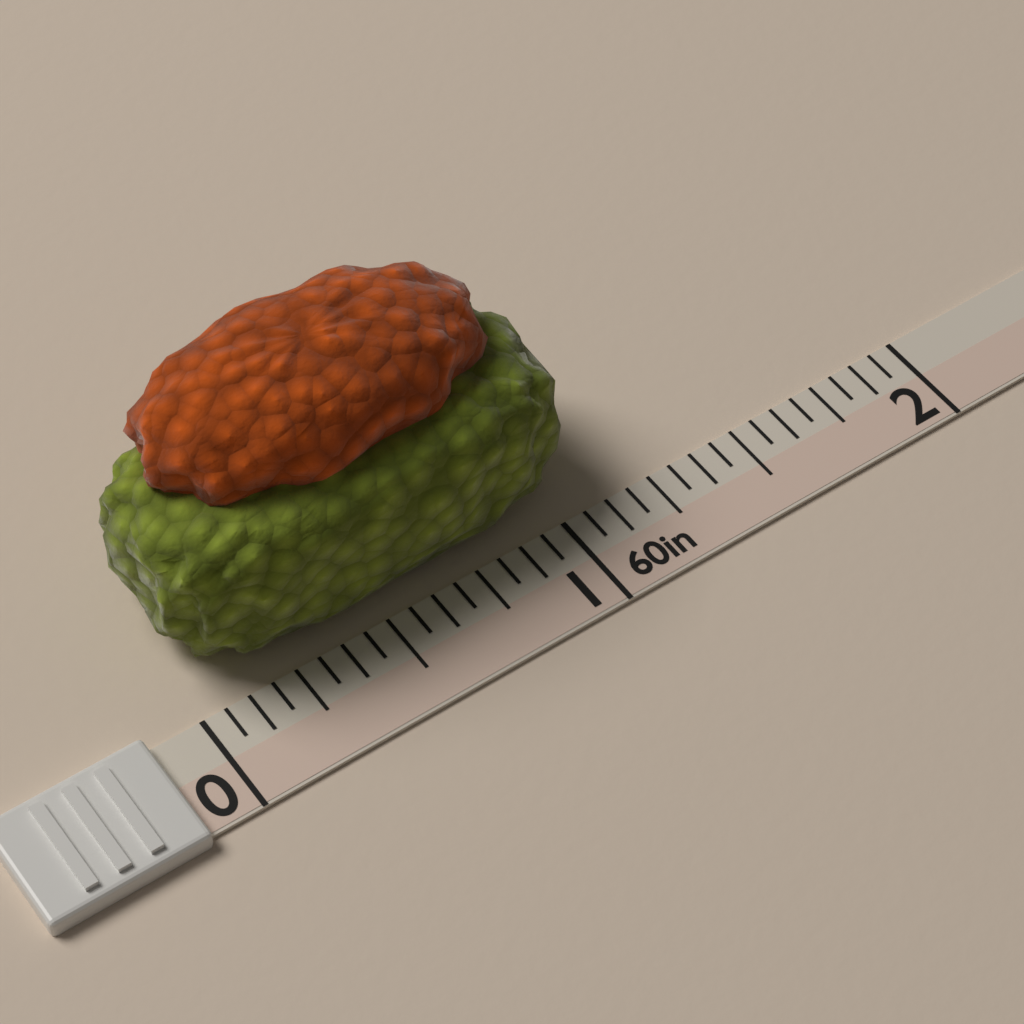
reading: 1.1250 in
